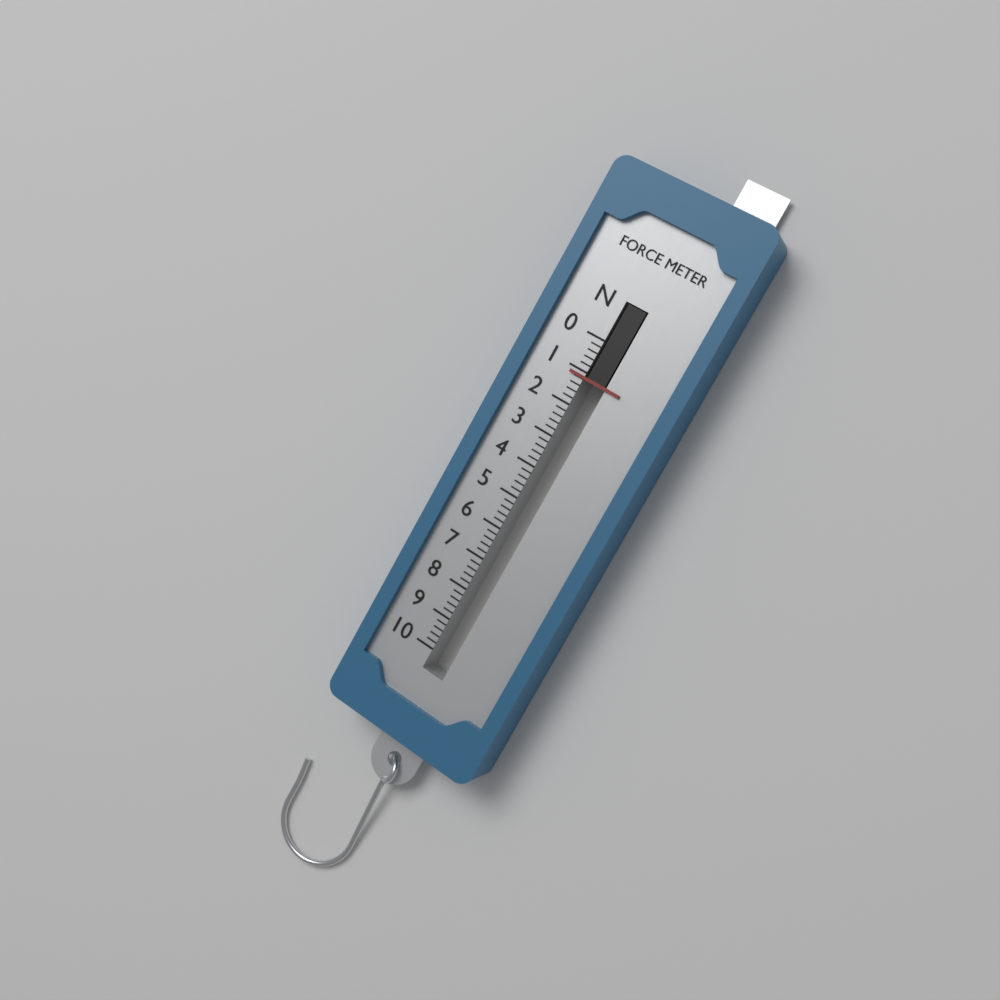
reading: 1.2 N
